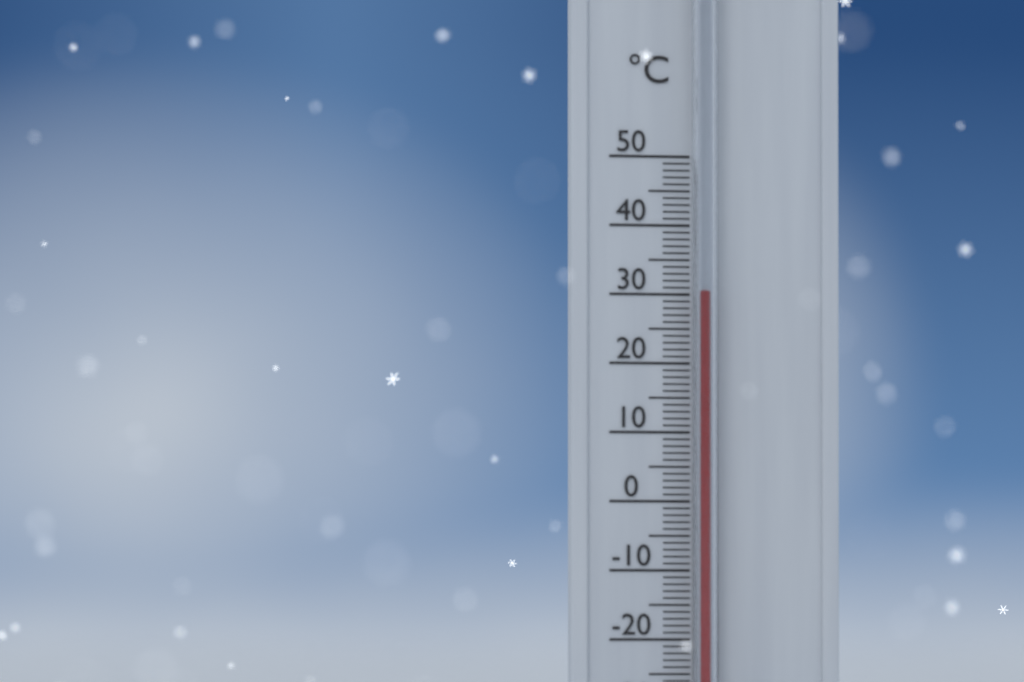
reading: 30 °C
